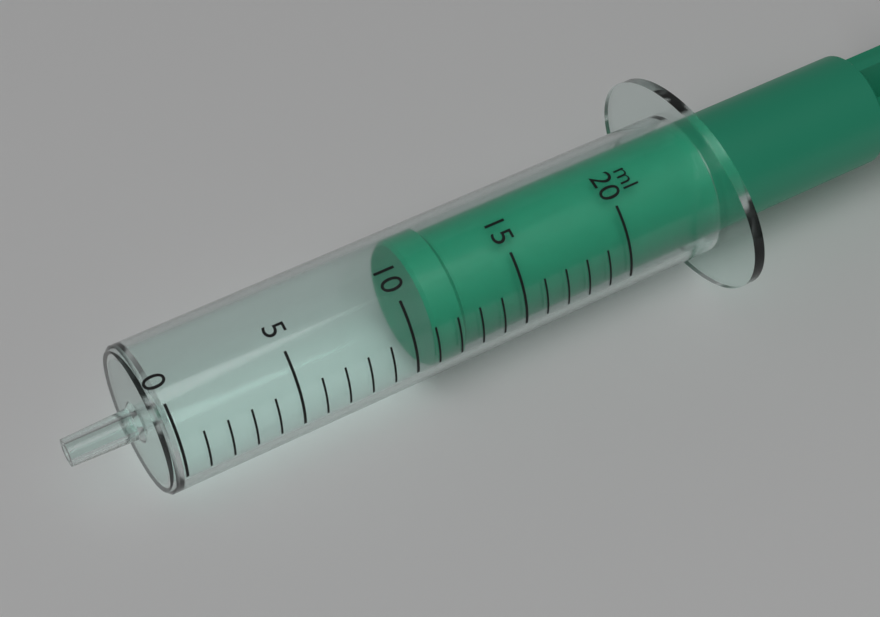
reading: 11 ml
